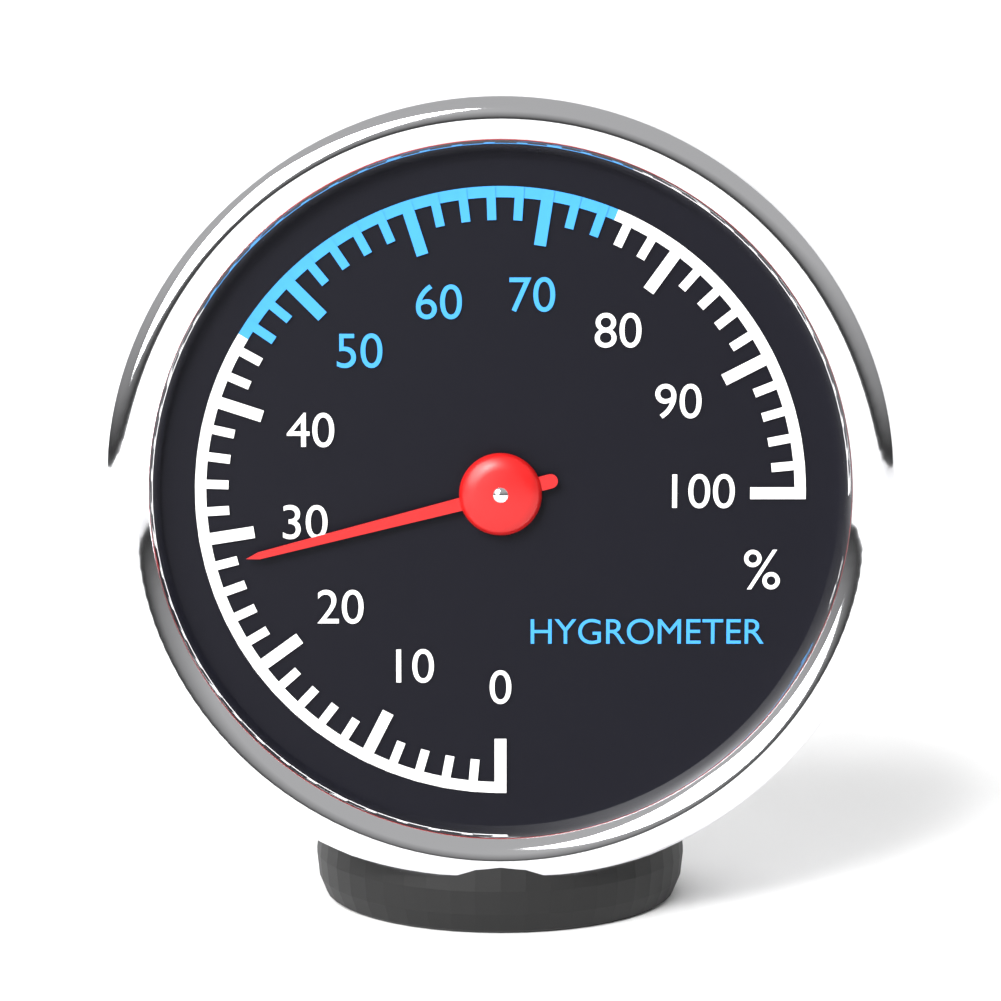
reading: 28 %
